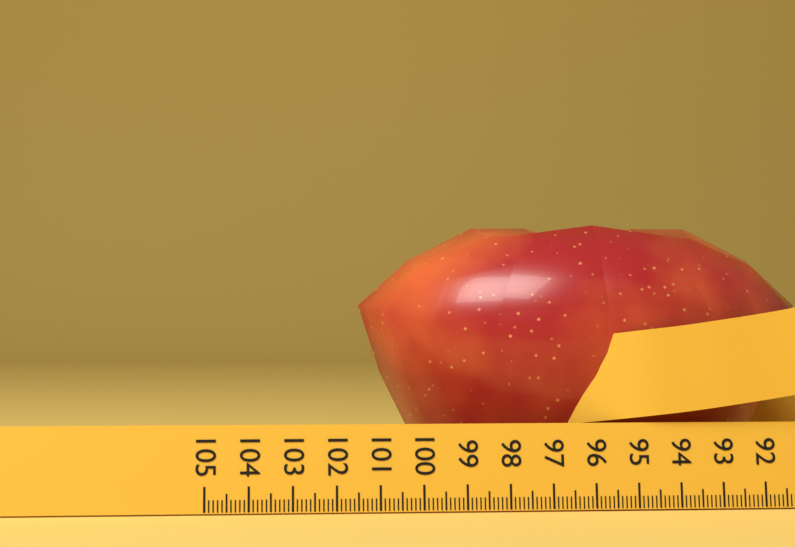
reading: 101.3 (no unit)
